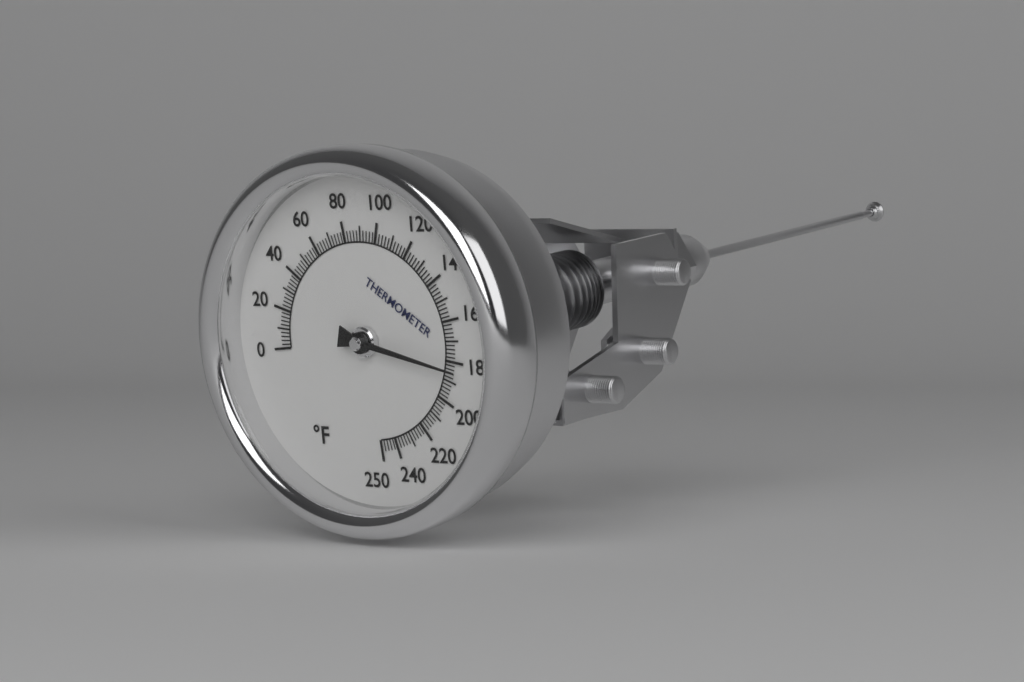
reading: 184 °F
